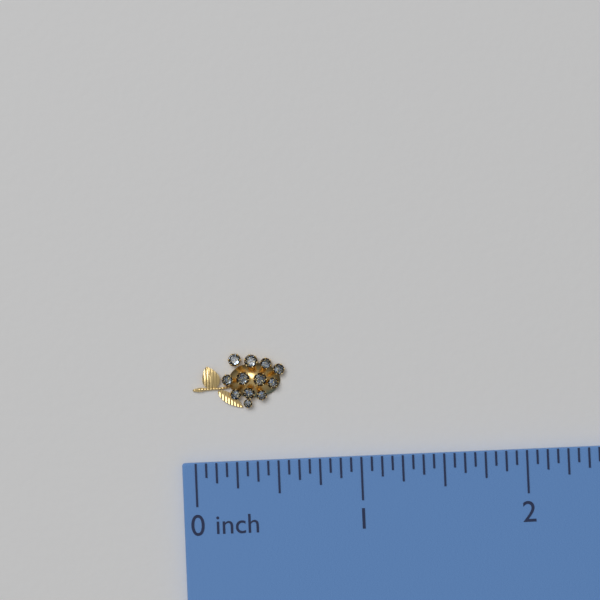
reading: 0.5625 inch
